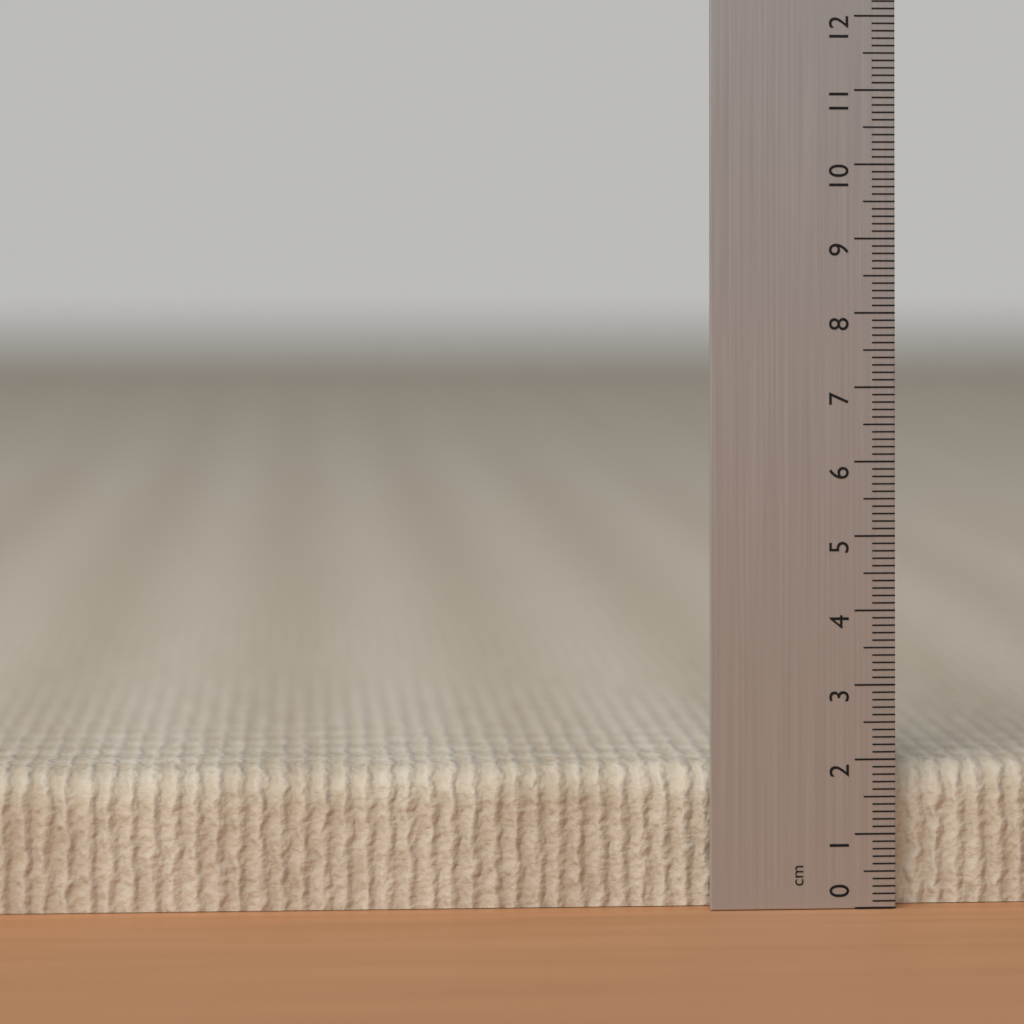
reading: 1.9 cm
